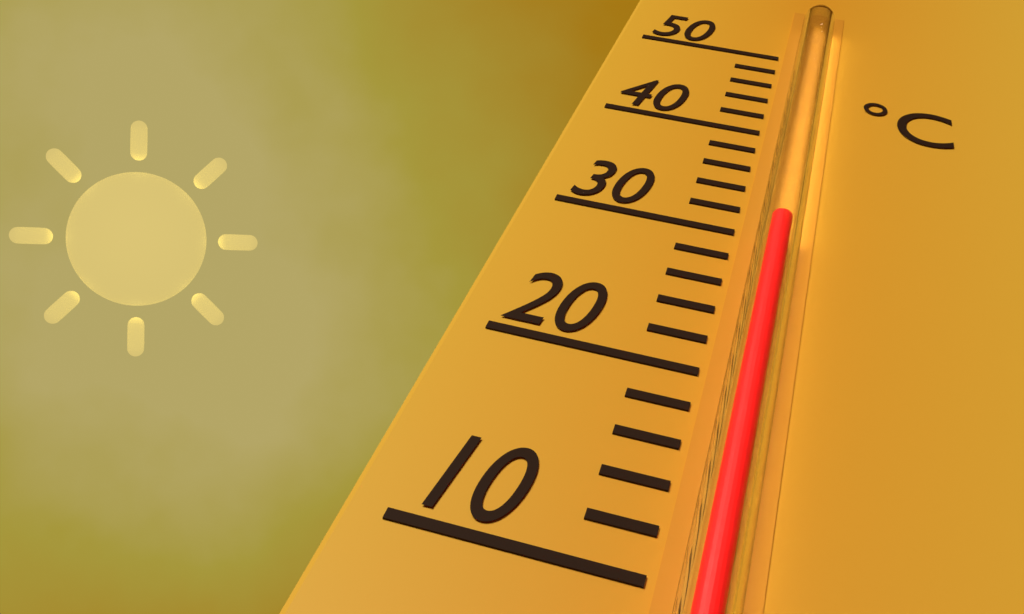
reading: 30 °C
